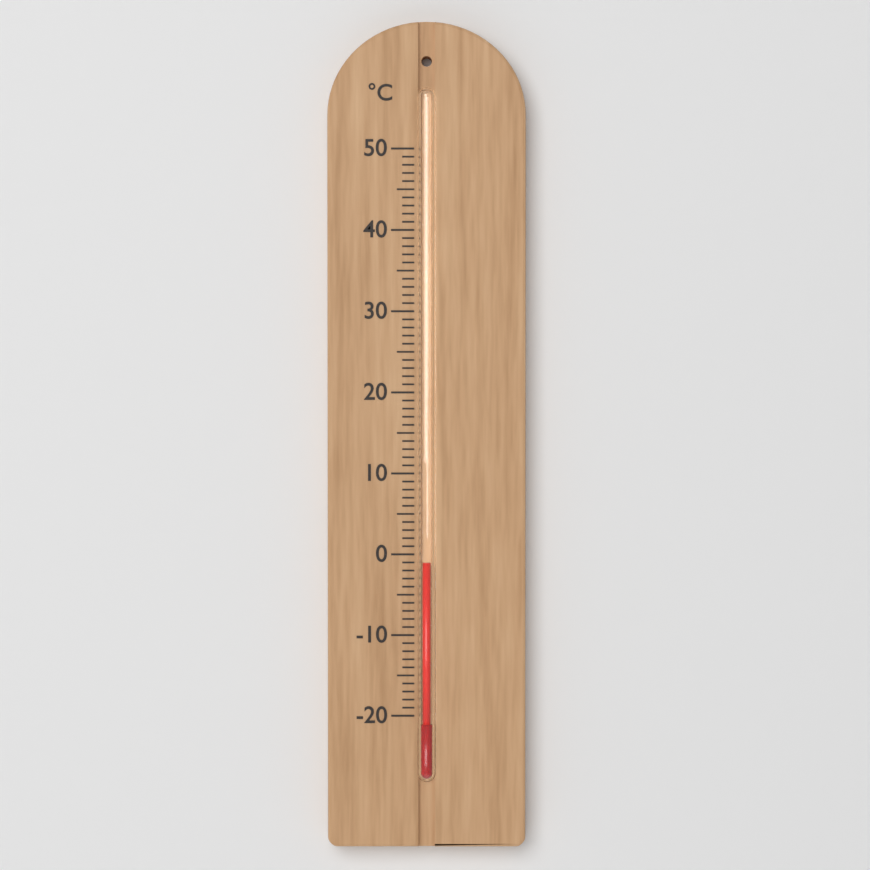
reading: -1 °C
